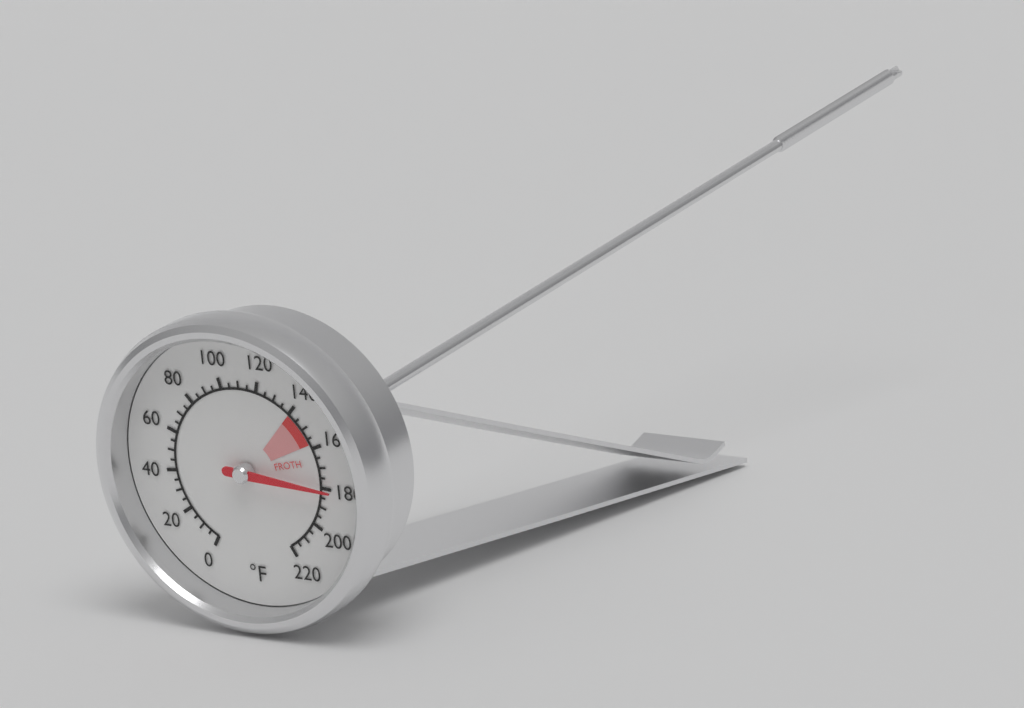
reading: 180 °F
